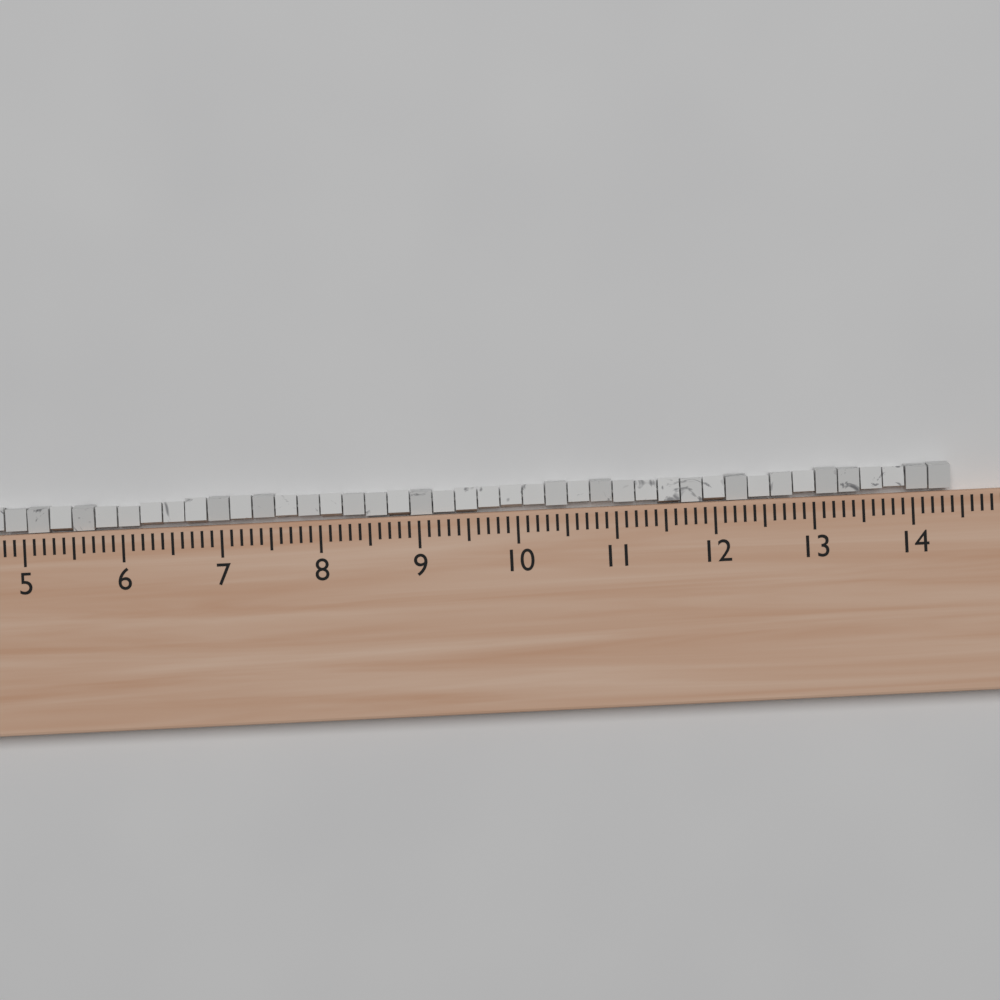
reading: 14.4 (no unit)
